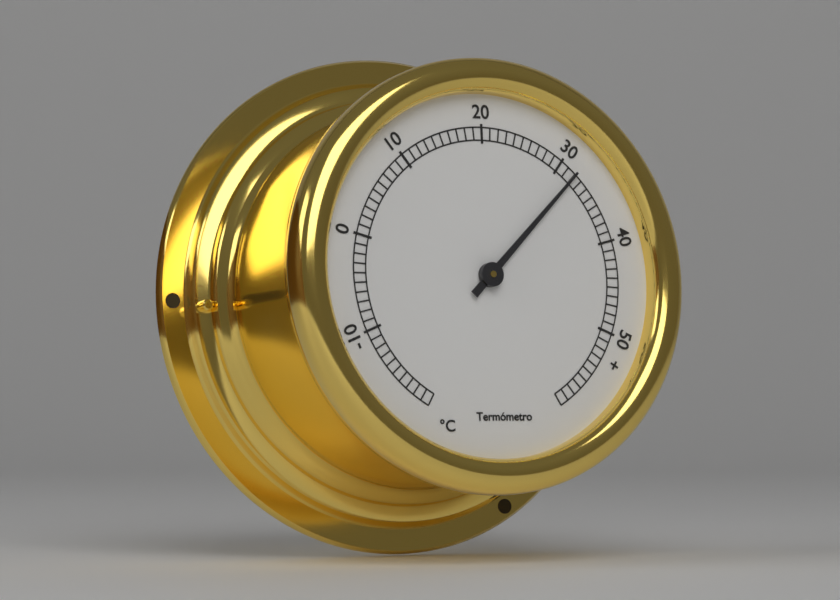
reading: 32 °C
